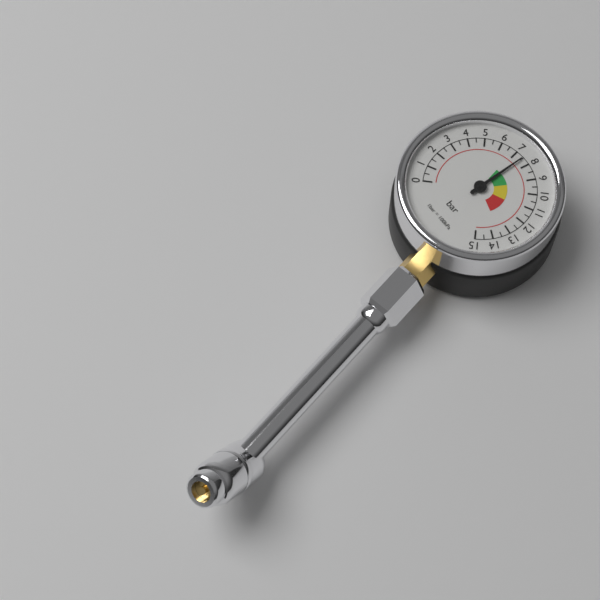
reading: 7.5 bar
